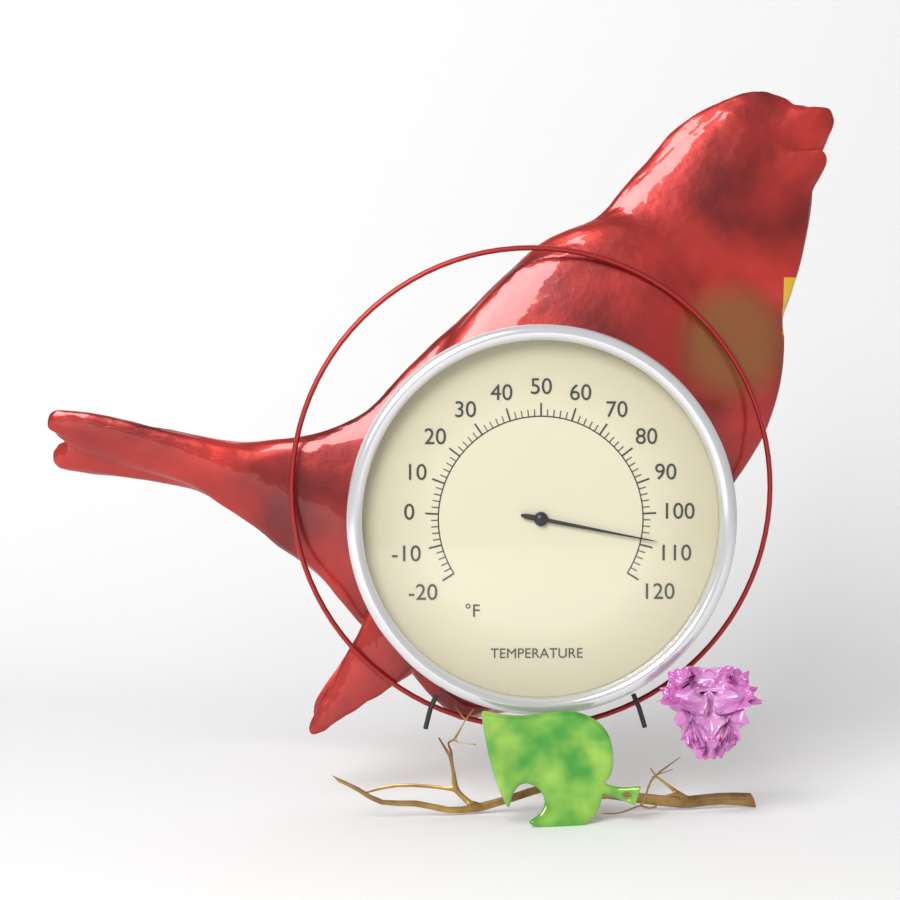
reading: 108 °F
